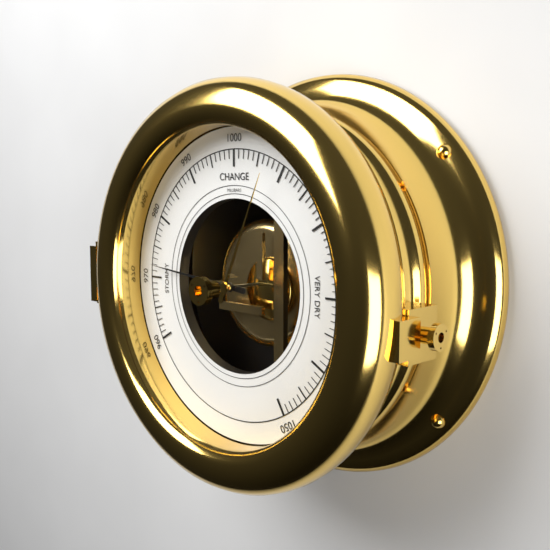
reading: 972 mbar
